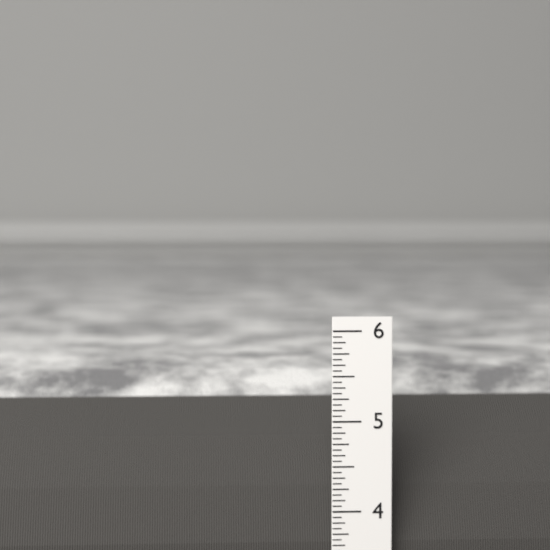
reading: 5.4375 in
